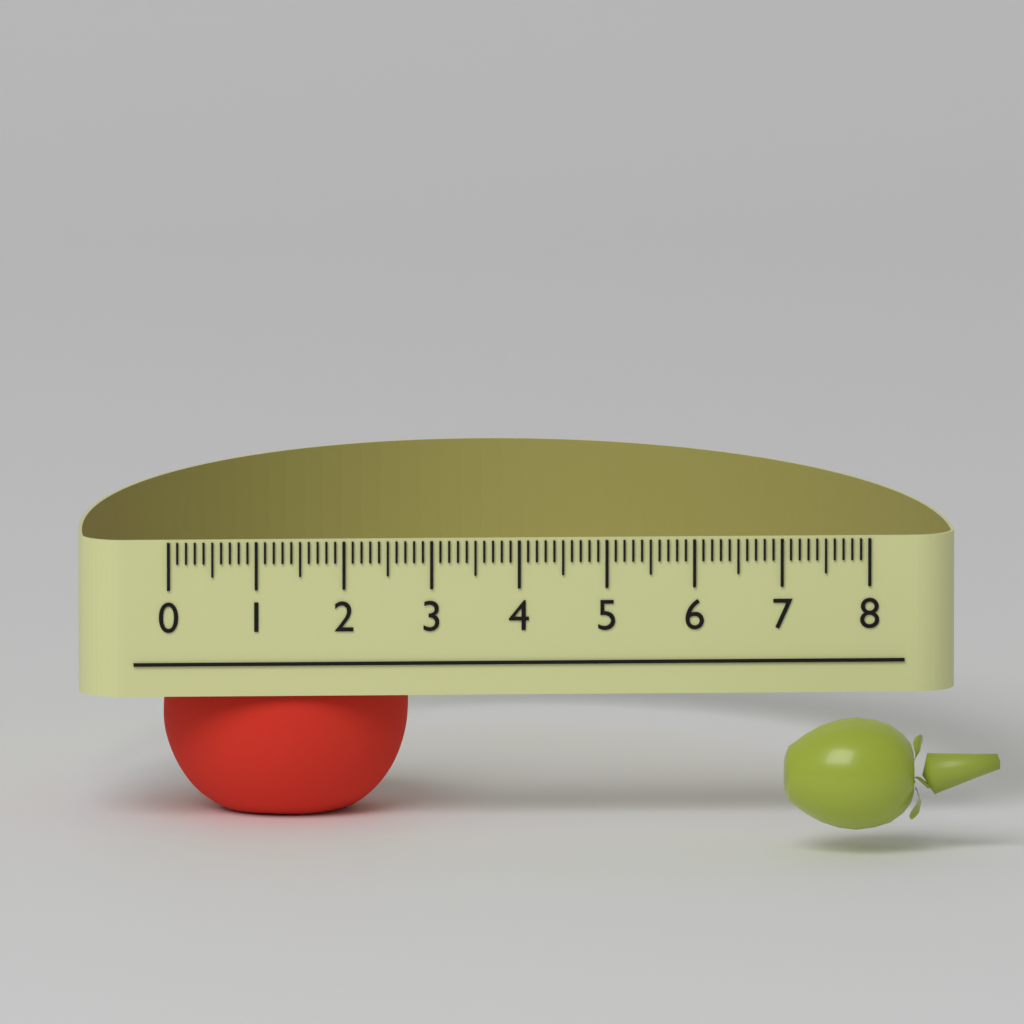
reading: 2.8 (no unit)
